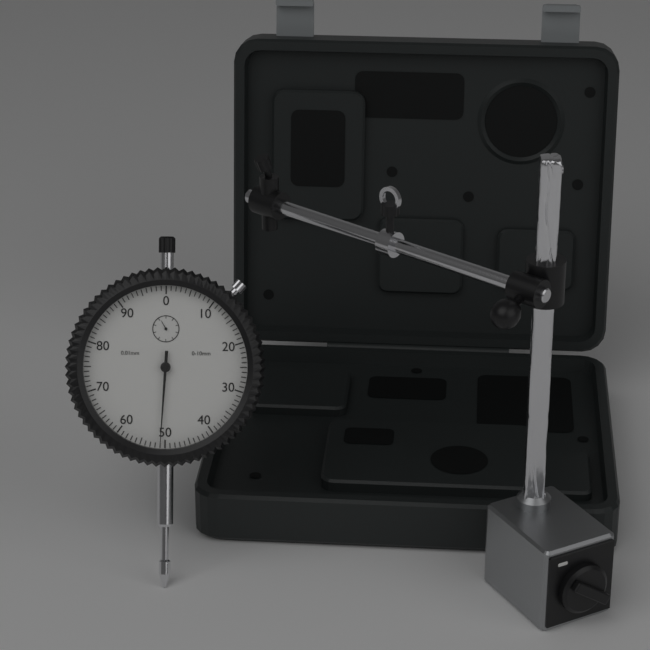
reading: 0.51 mm
